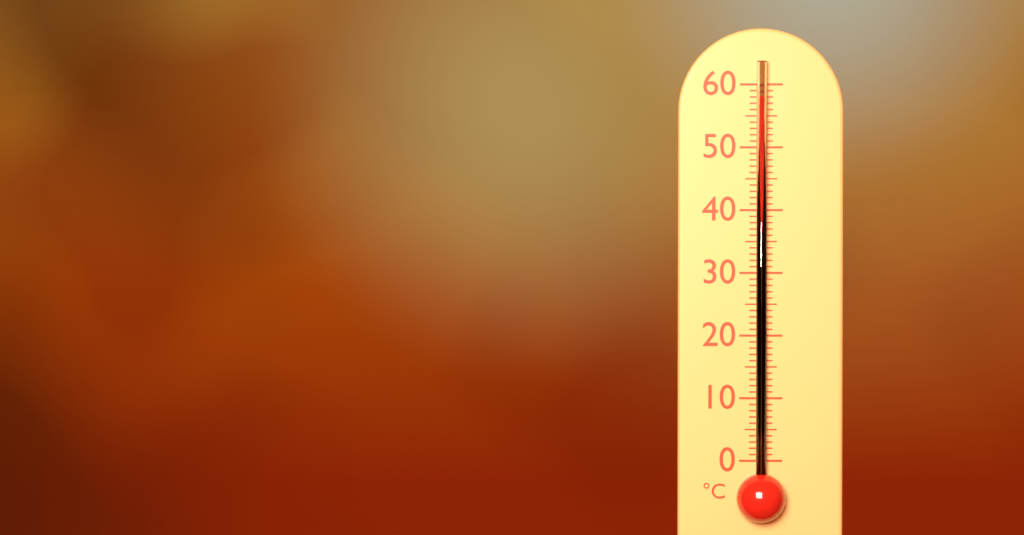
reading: 58 °C
